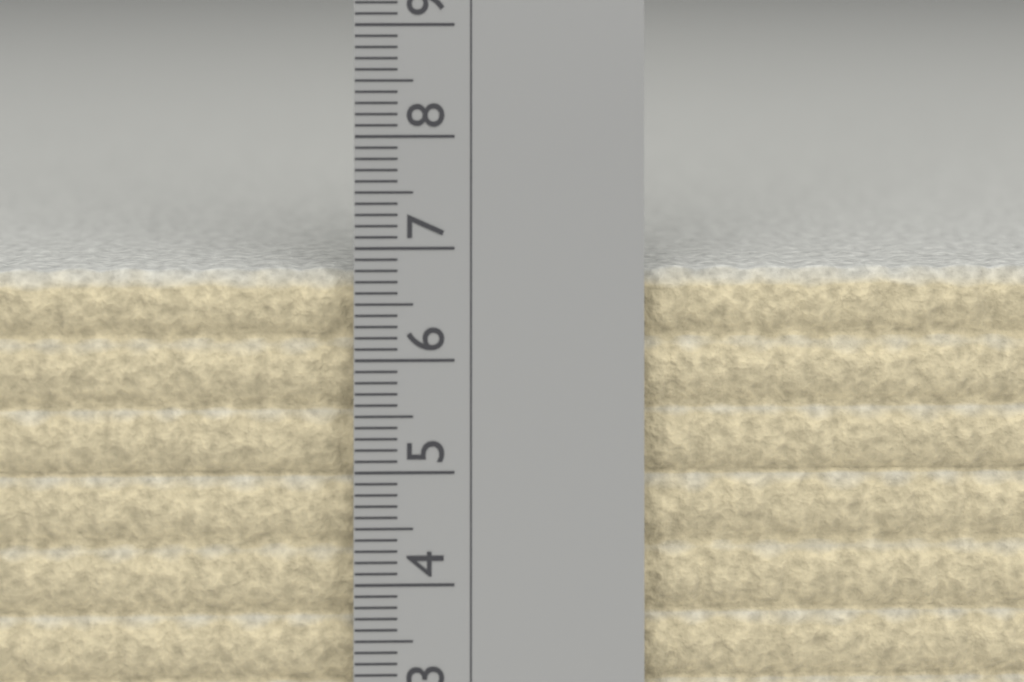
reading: 6.8 cm
